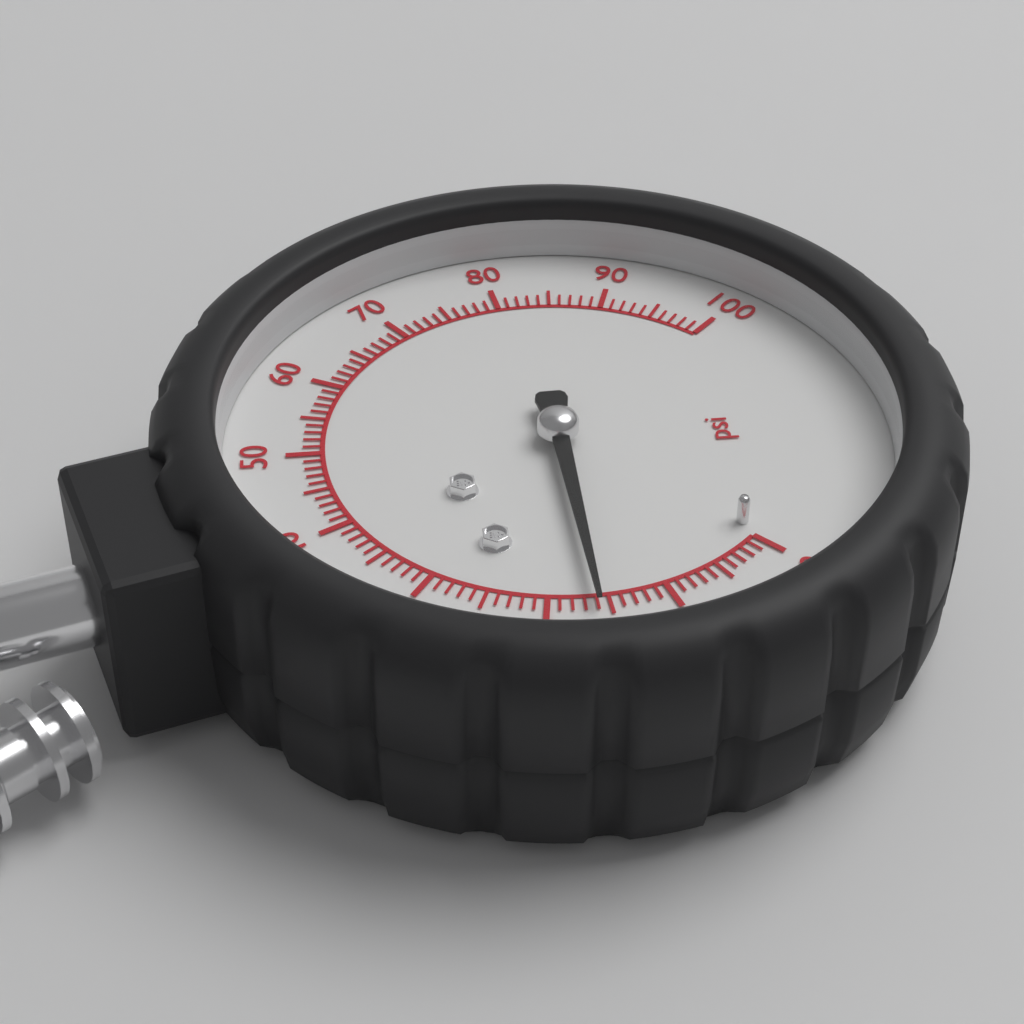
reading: 16 psi
